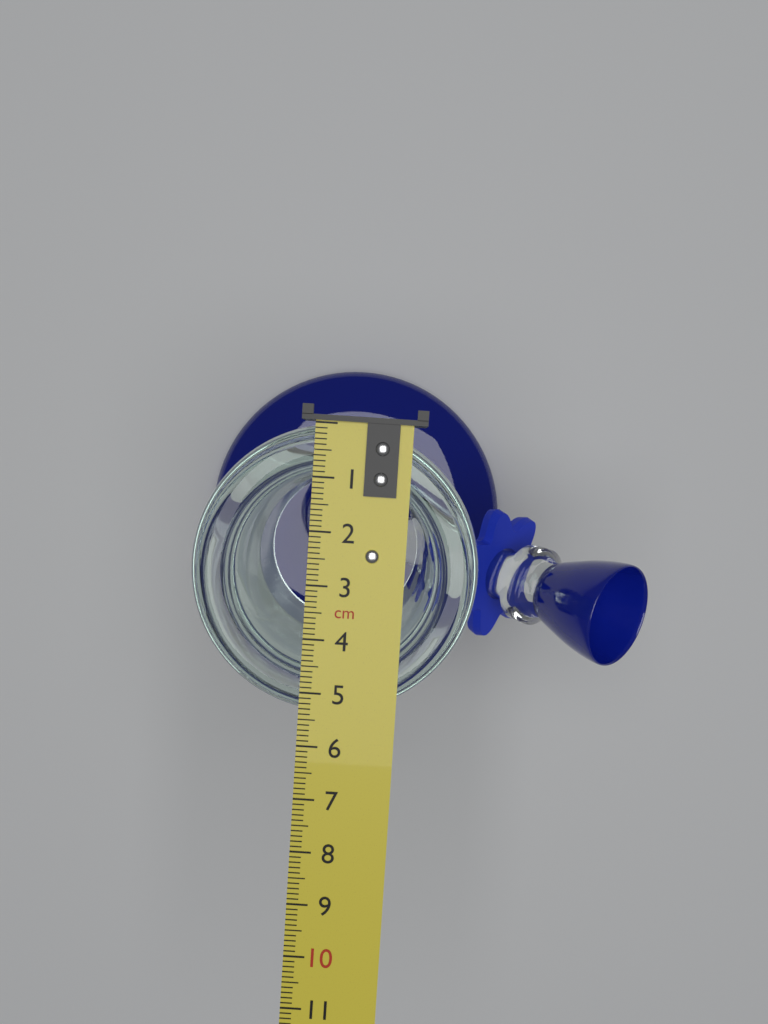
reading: 5.4 cm
